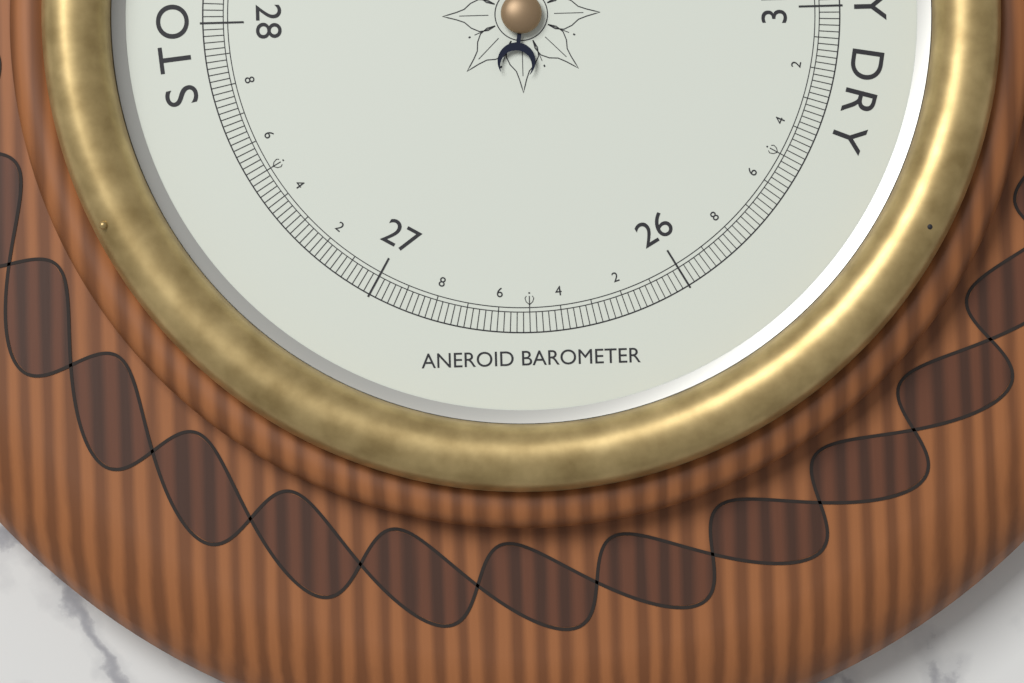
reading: 29.62 inHg
